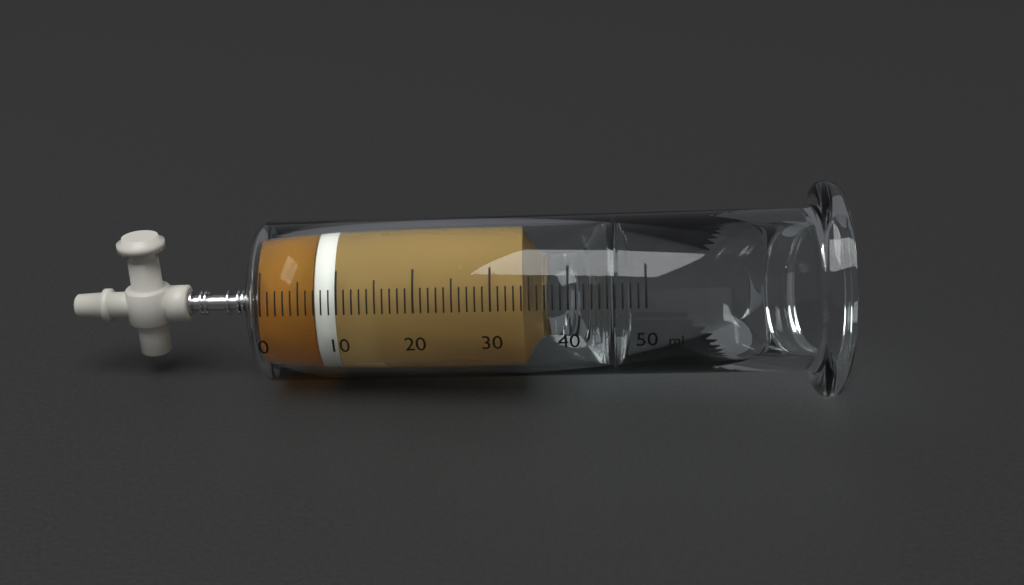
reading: 7 ml
